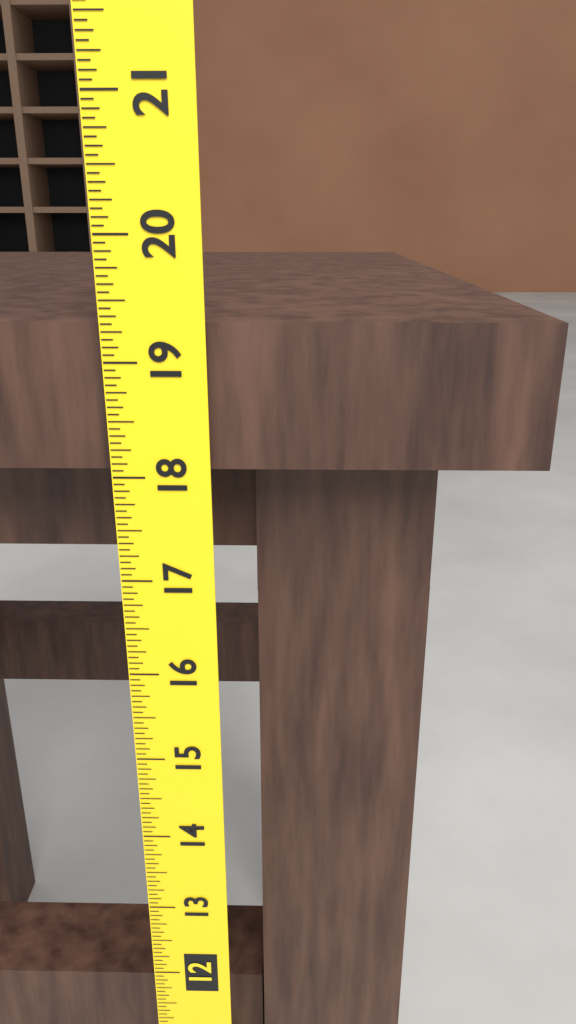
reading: 19.3125 (no unit)
